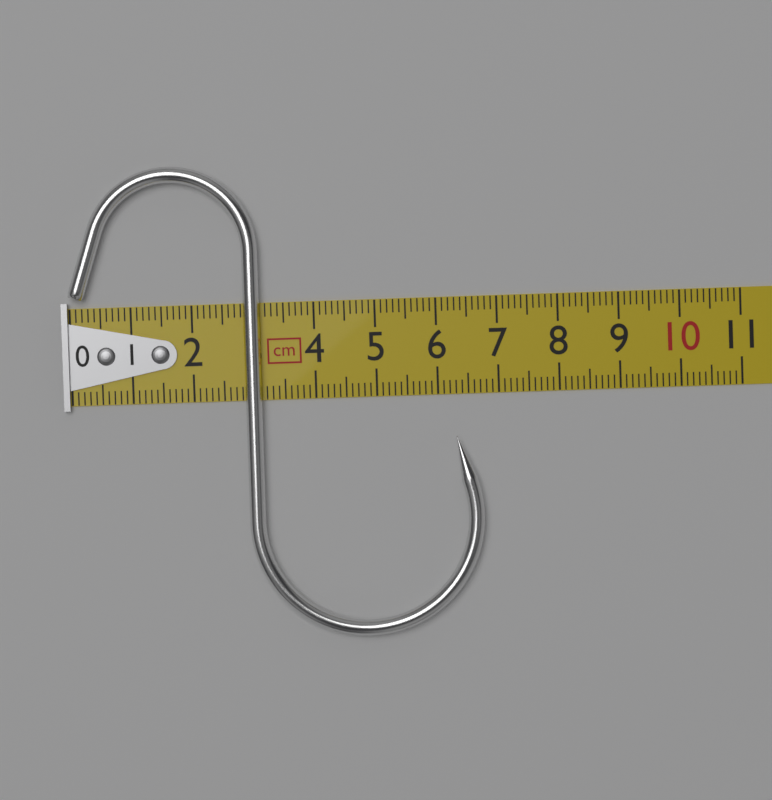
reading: 6.7 cm
